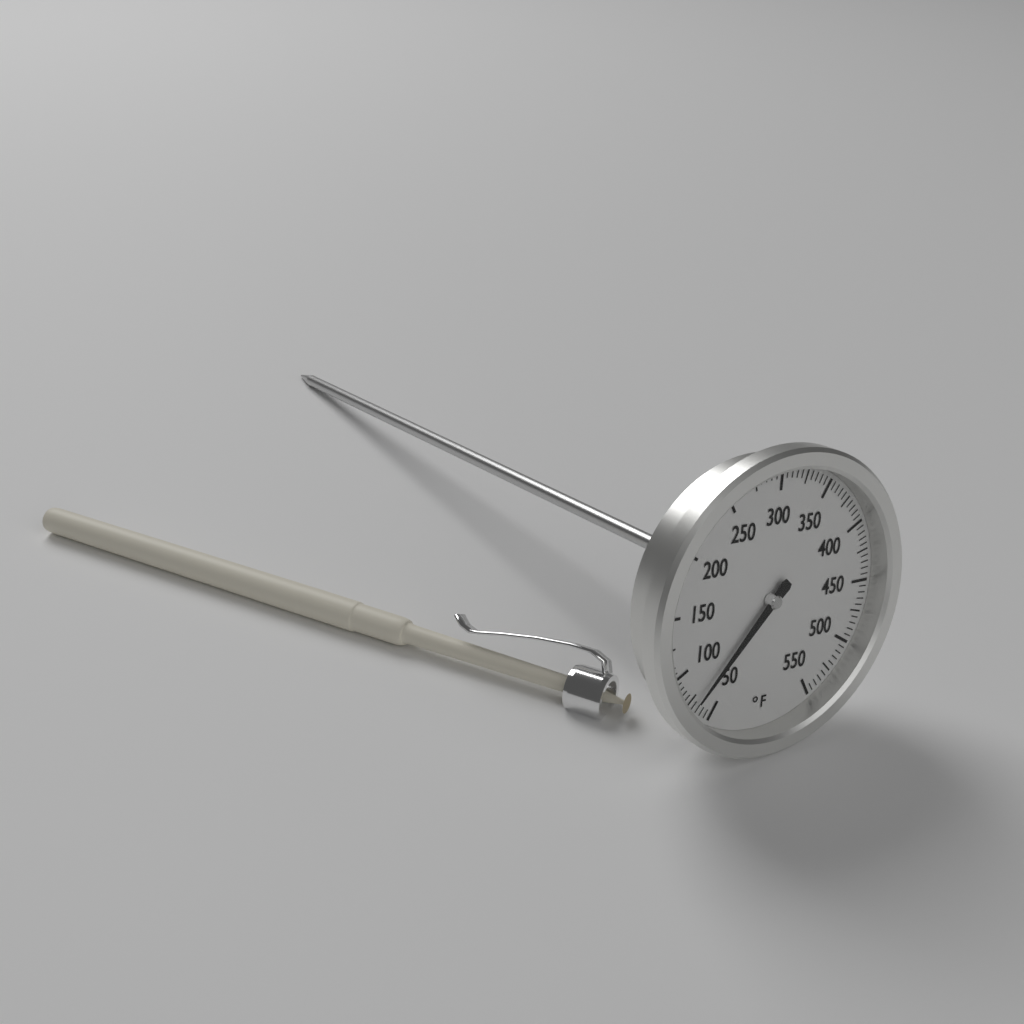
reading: 70 °F
